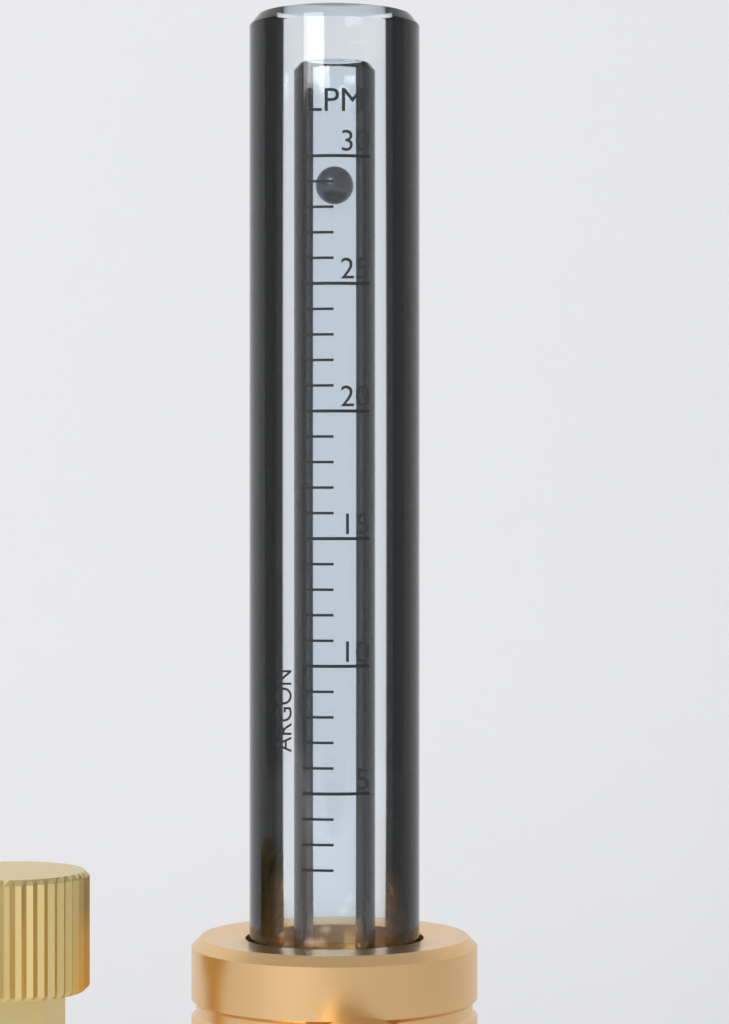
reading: 30 LPM
